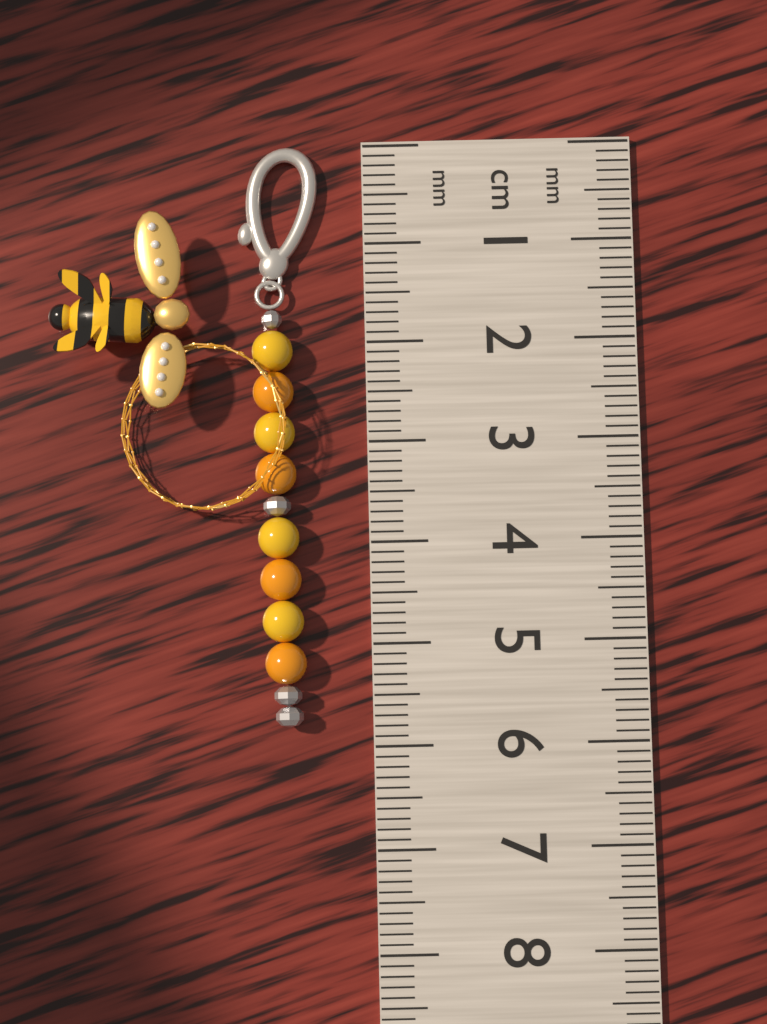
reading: 5.8 cm
